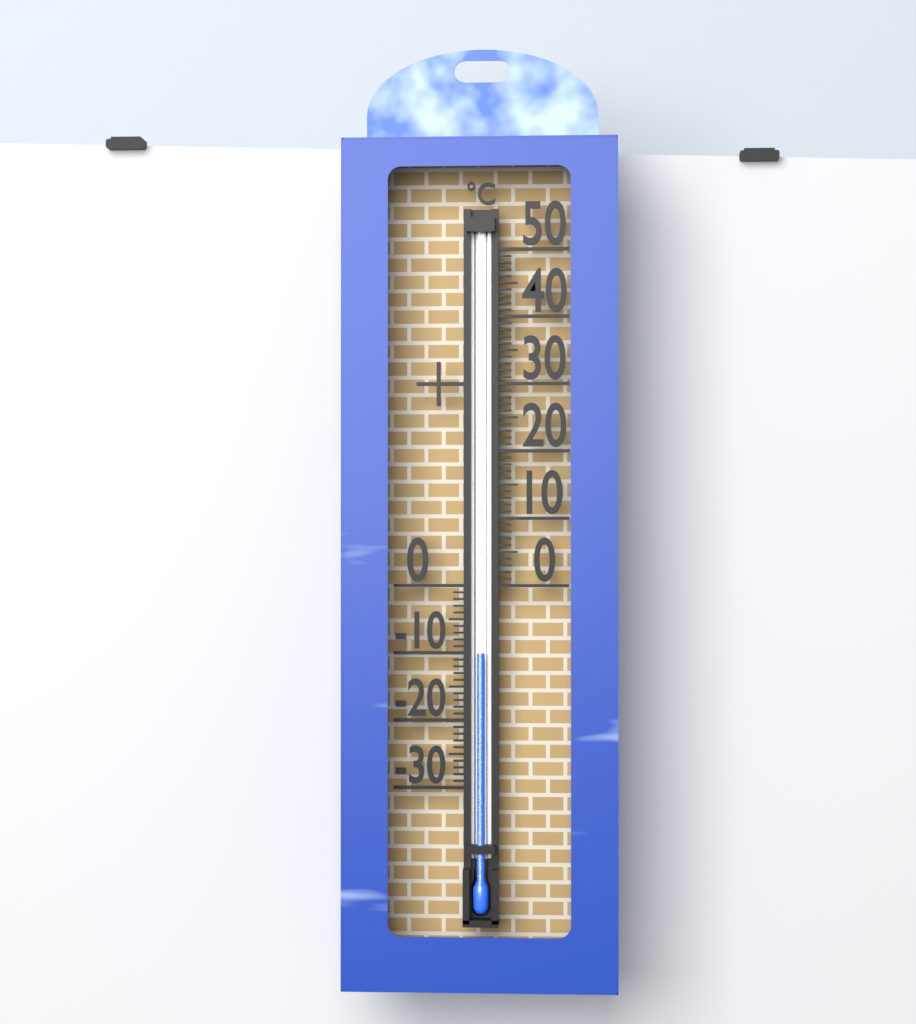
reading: -10 °C
